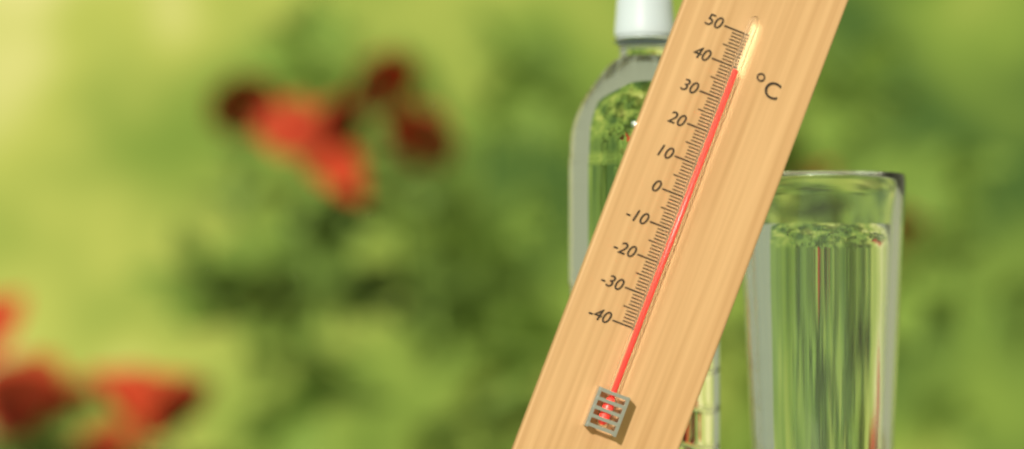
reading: 39 °C
